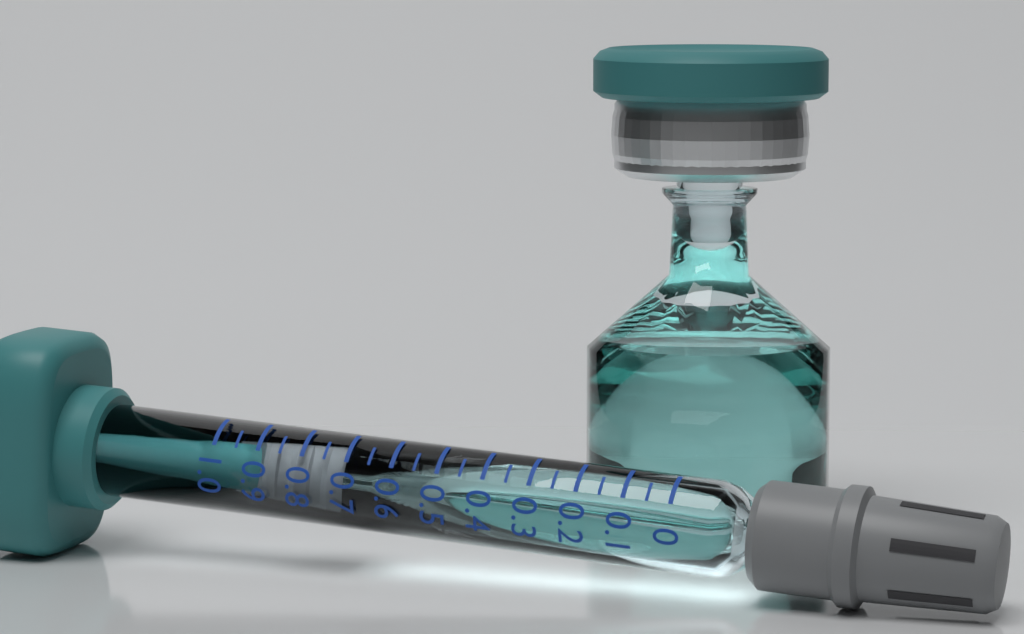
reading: 0.70 (no unit)
